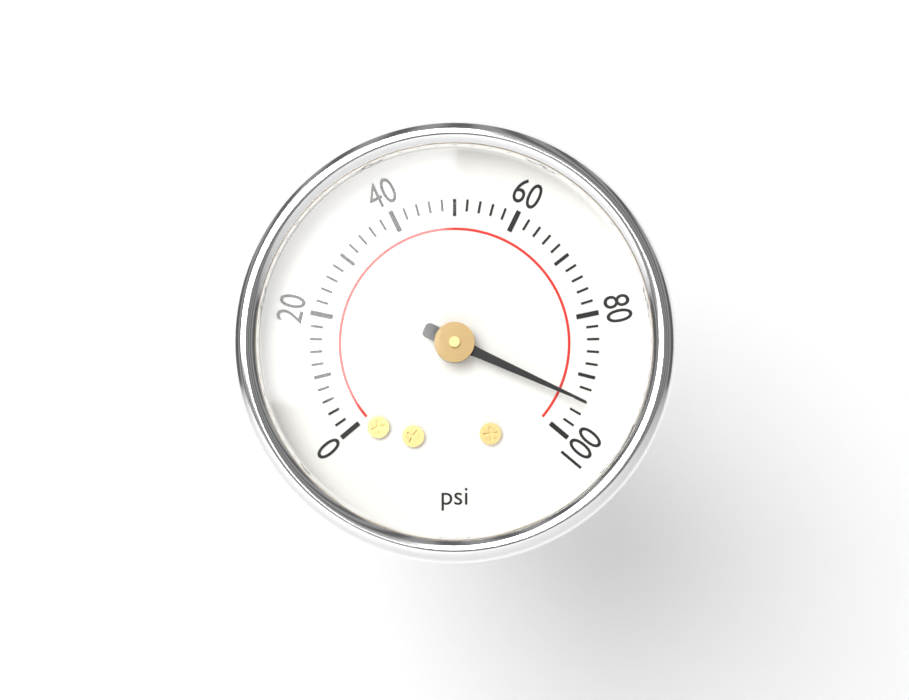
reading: 94 psi
